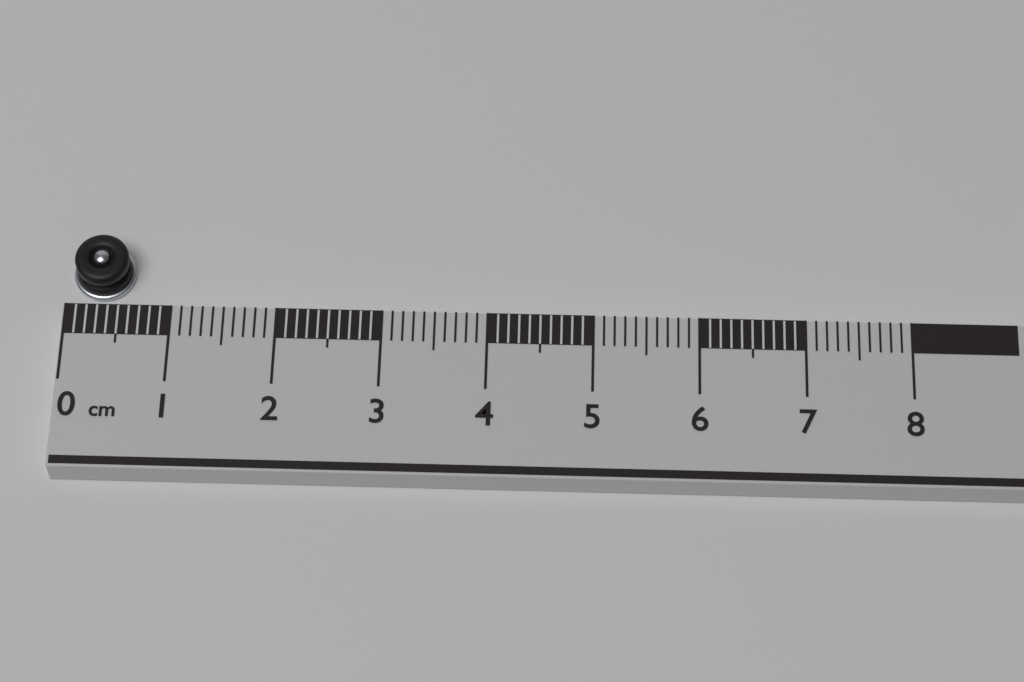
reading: 0.6 cm
